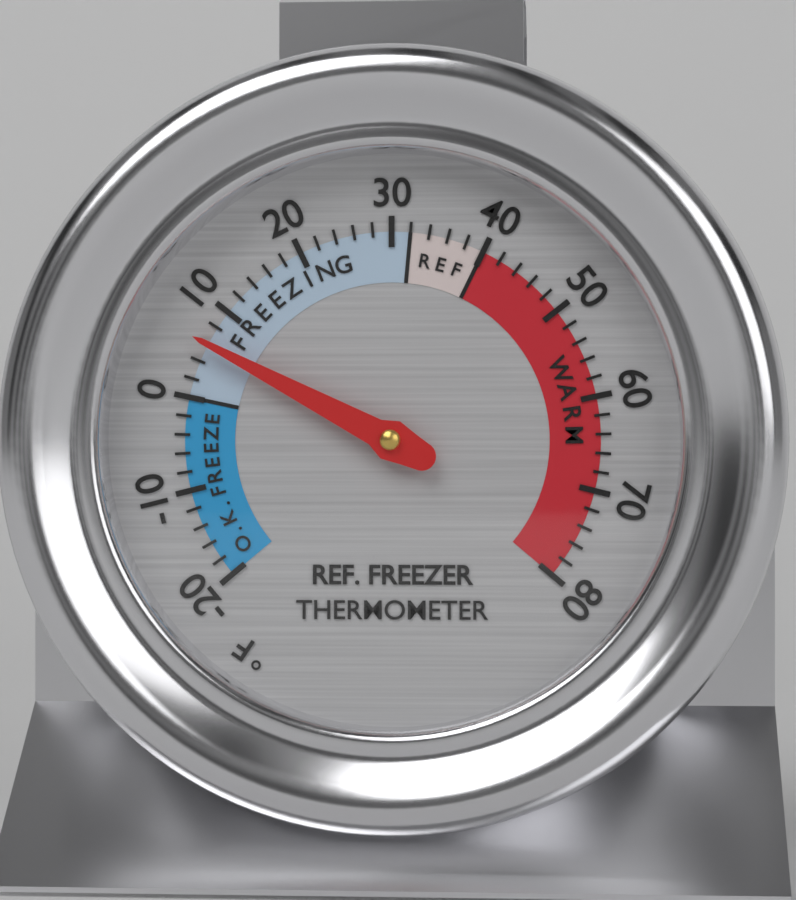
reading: 6 °F
